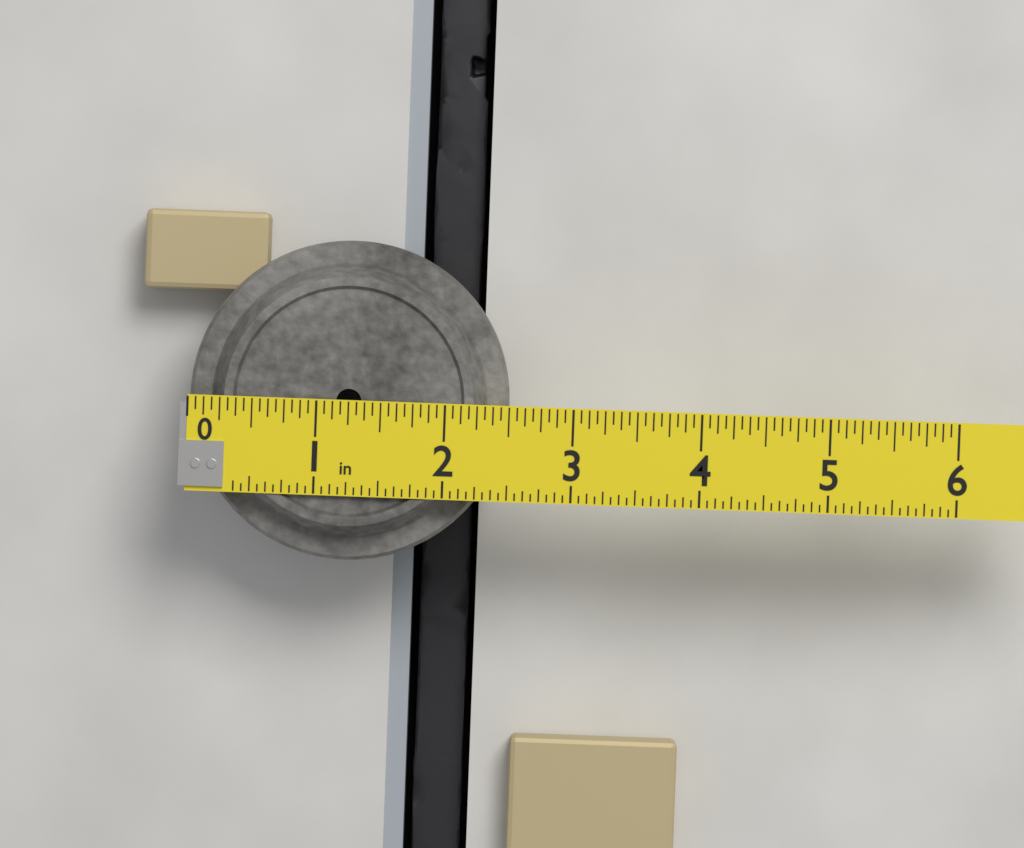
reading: 2.5000 in
